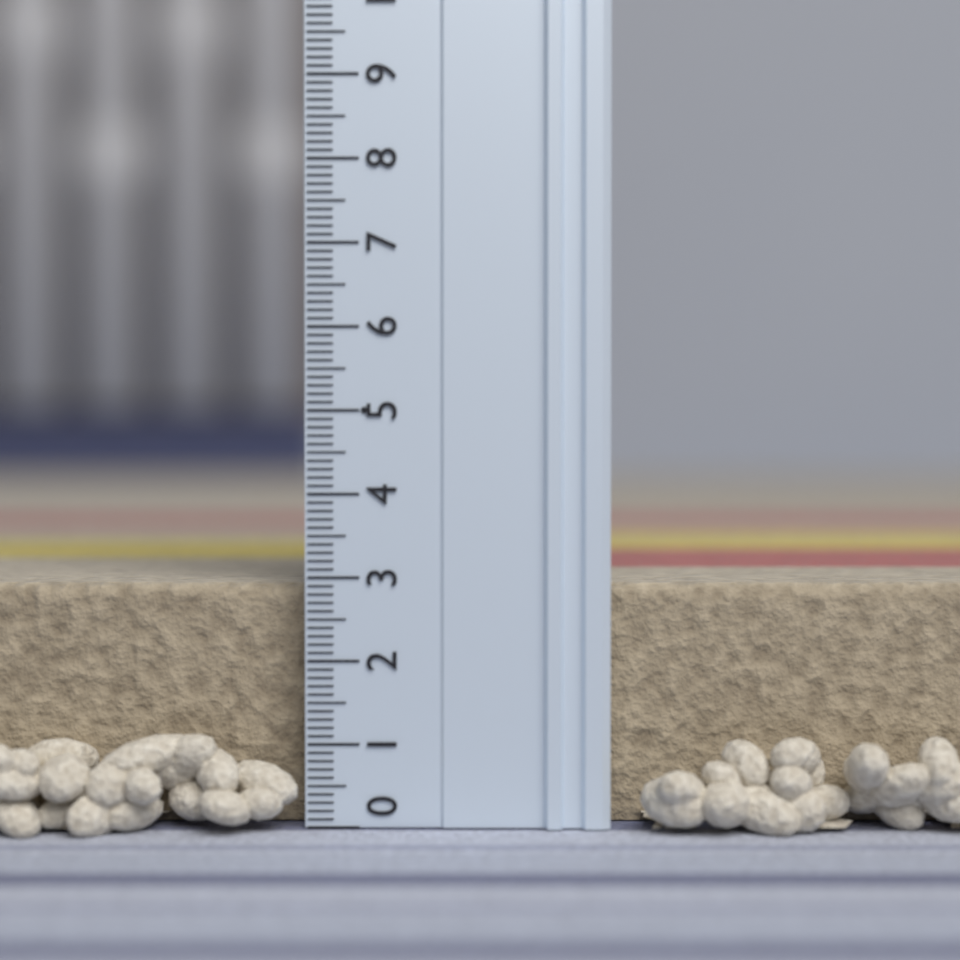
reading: 2.9 (no unit)
